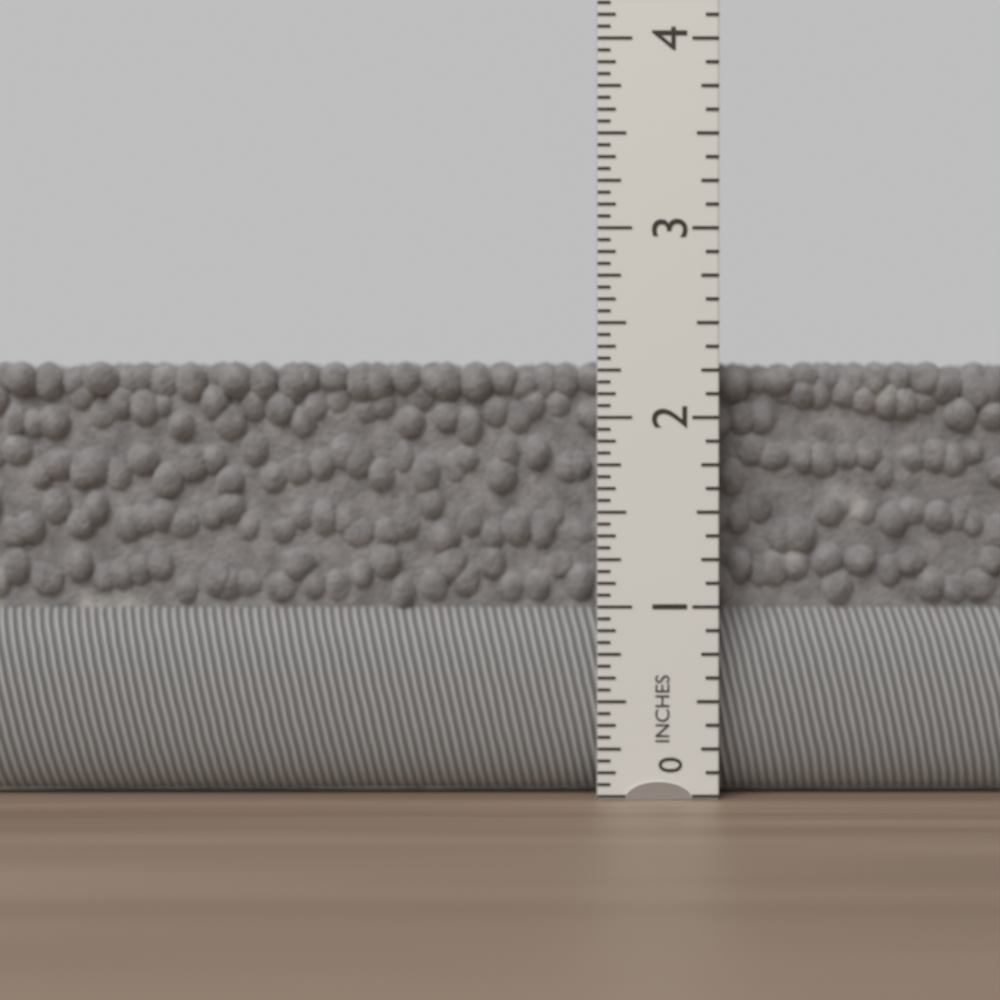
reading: 2.3125 in
